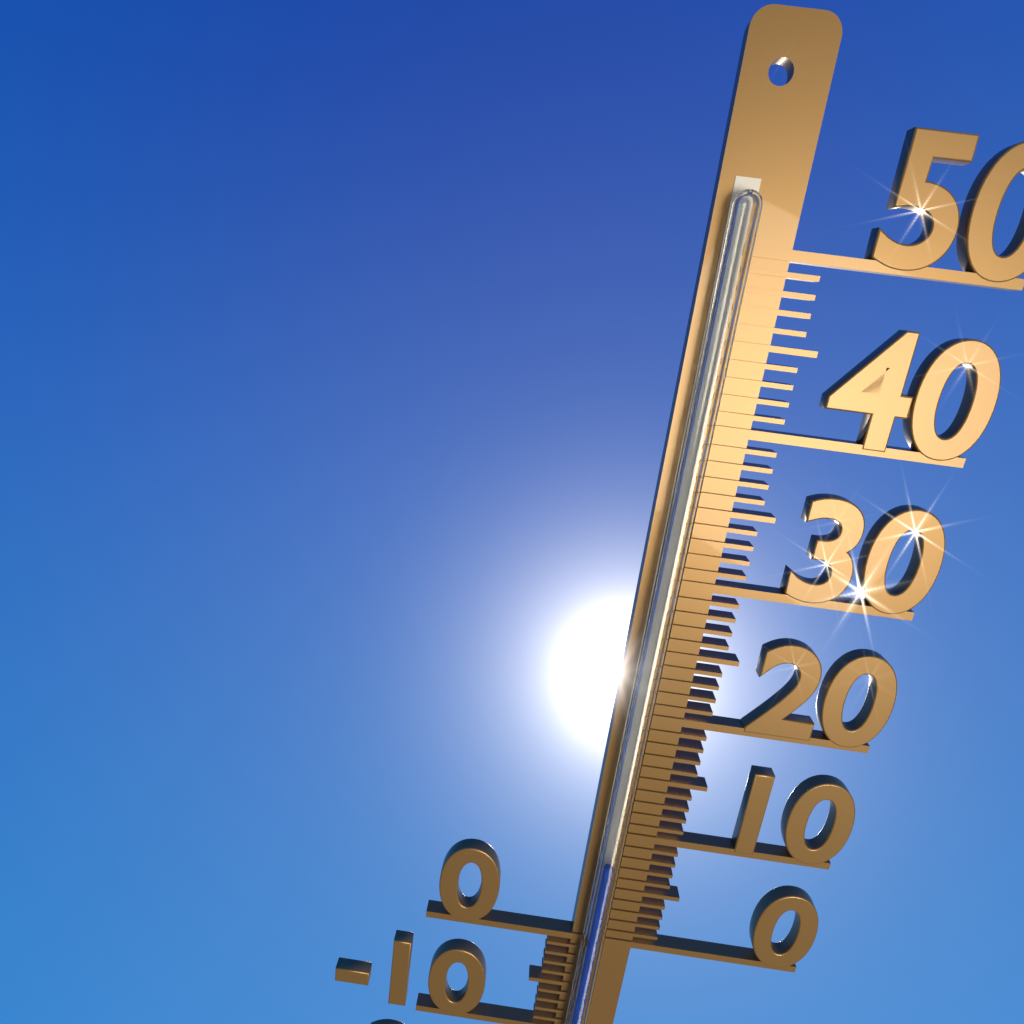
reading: 8 °C
